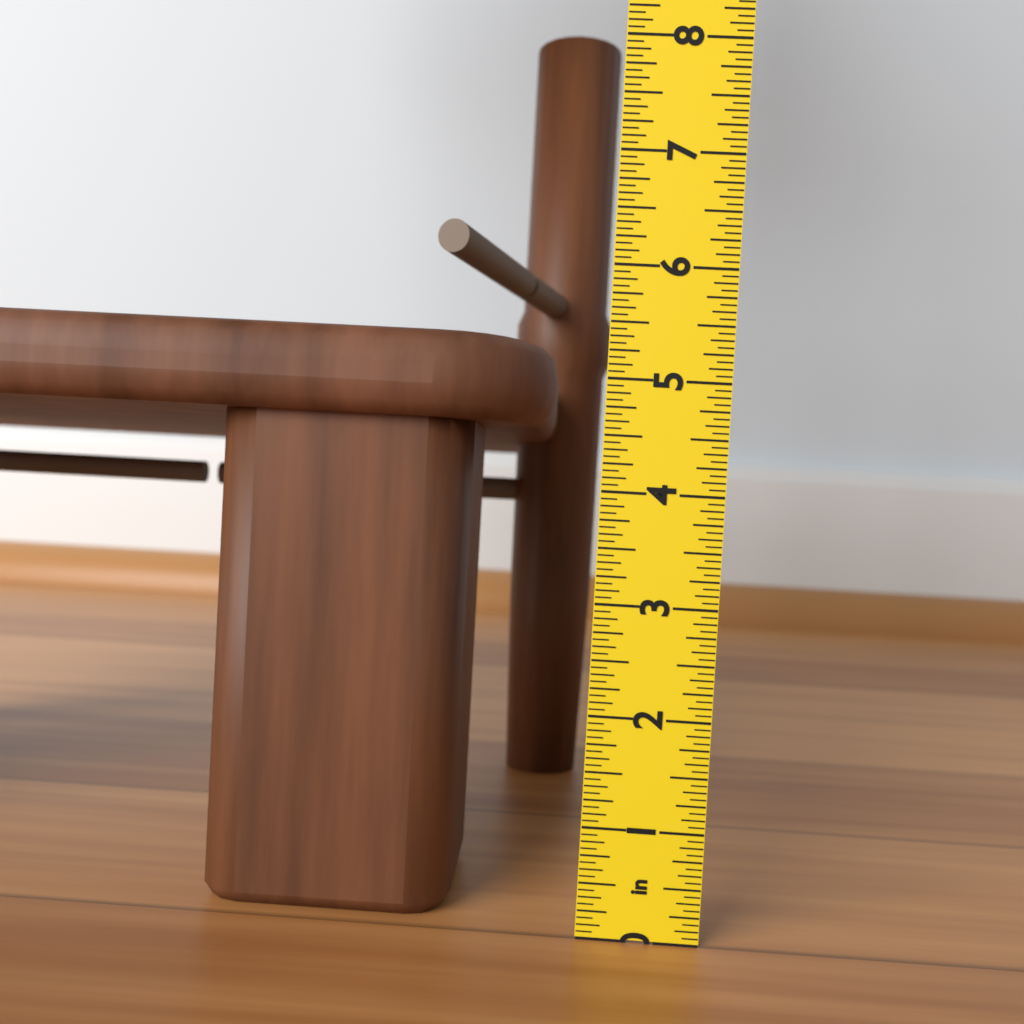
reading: 5.3750 in
